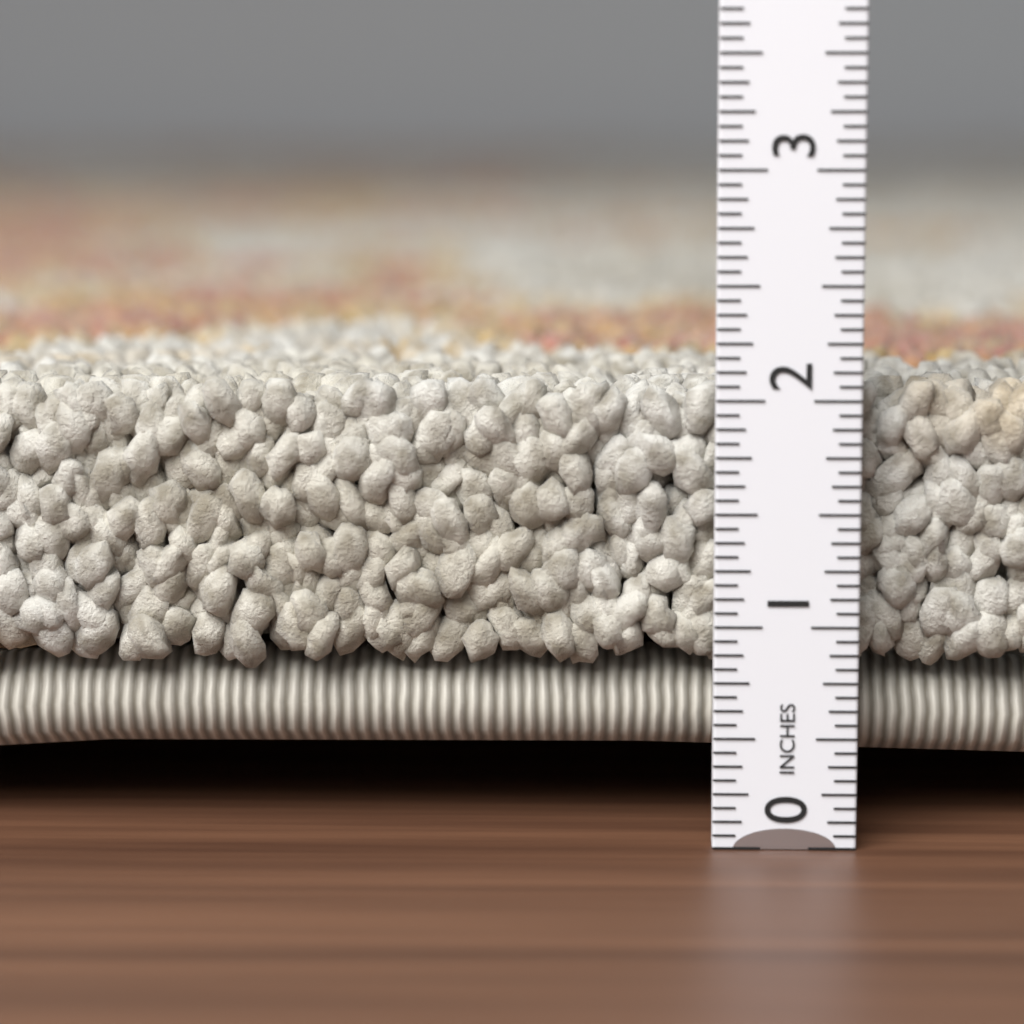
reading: 2.0625 in
